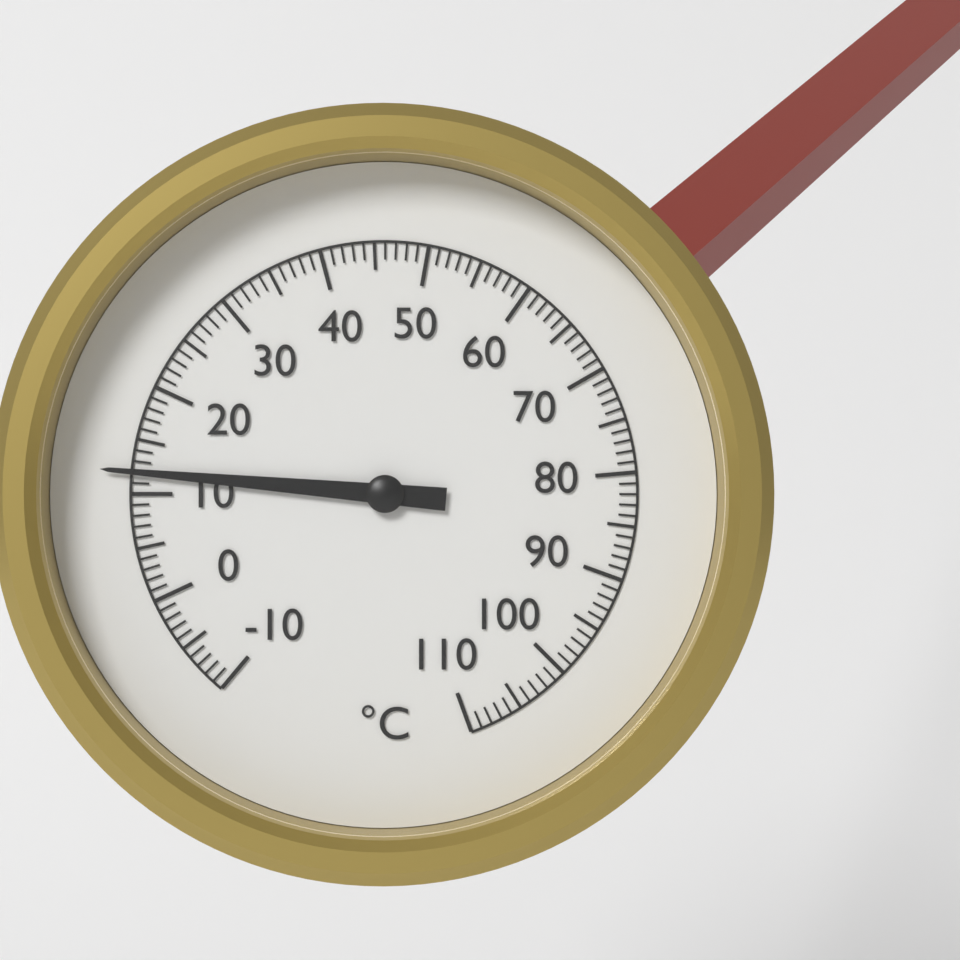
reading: 12 °C
